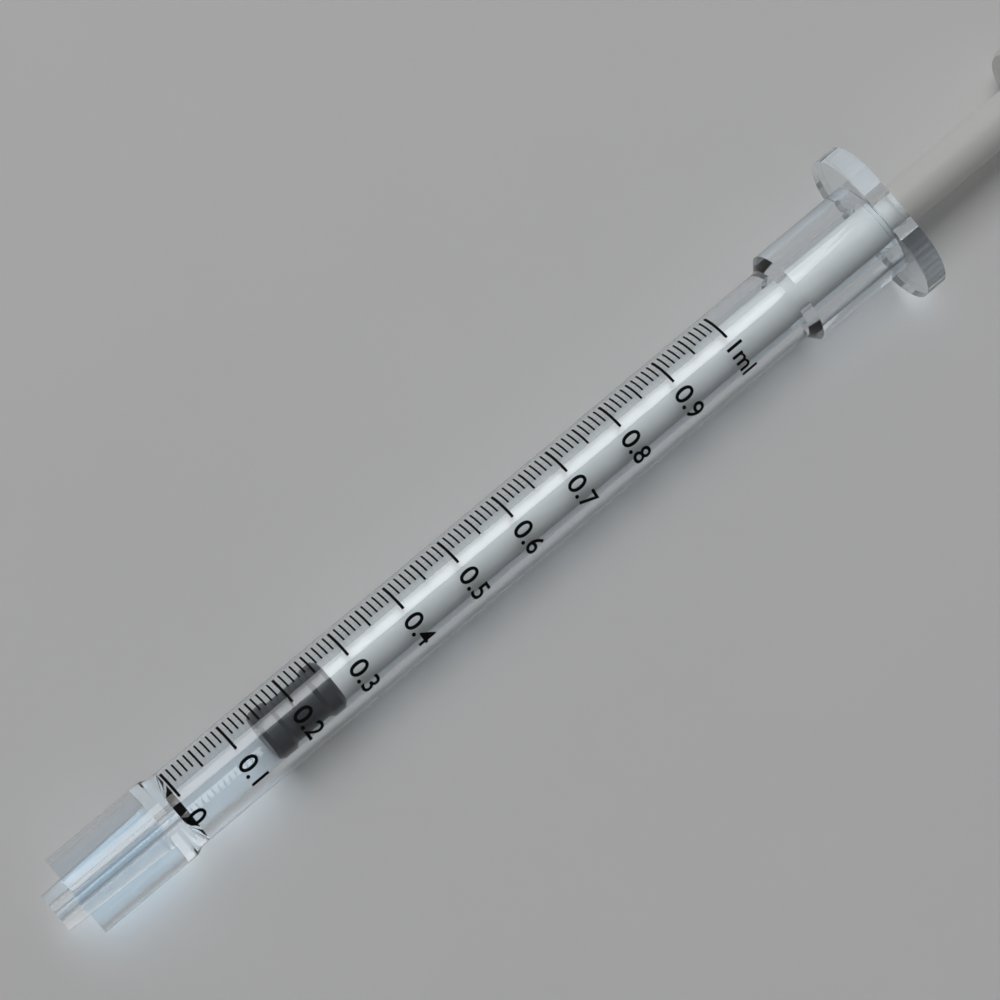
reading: 0.14 ml
